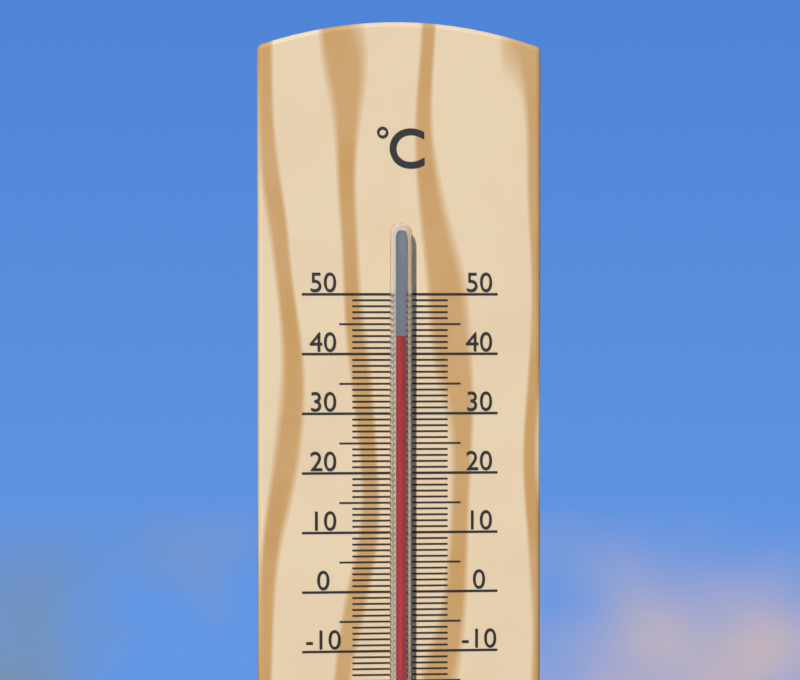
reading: 43 °C
